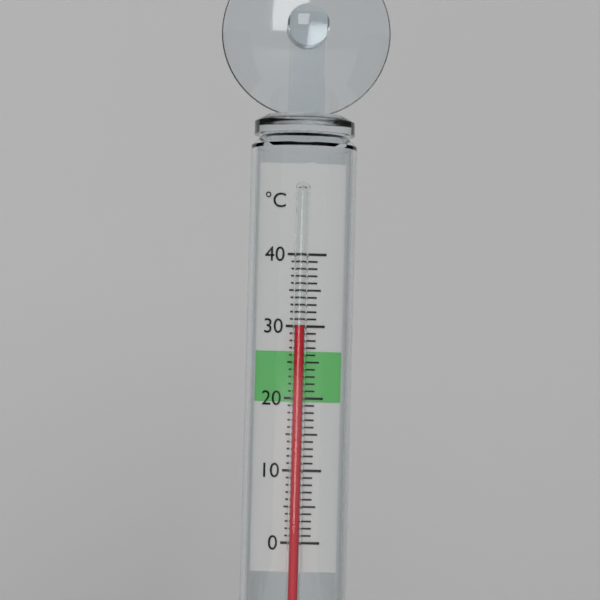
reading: 30 °C
